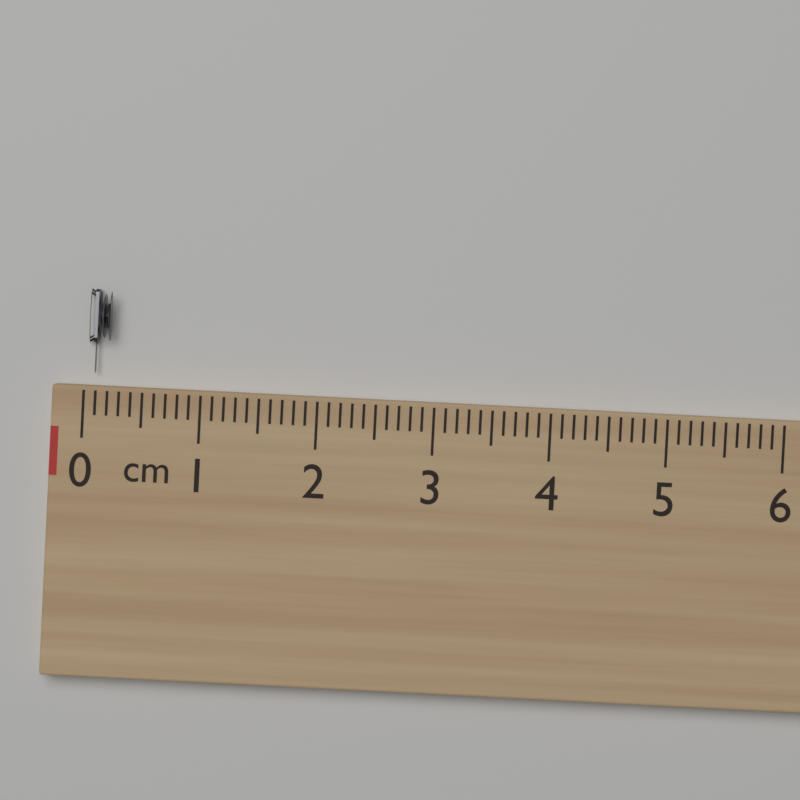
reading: 0.2 cm
